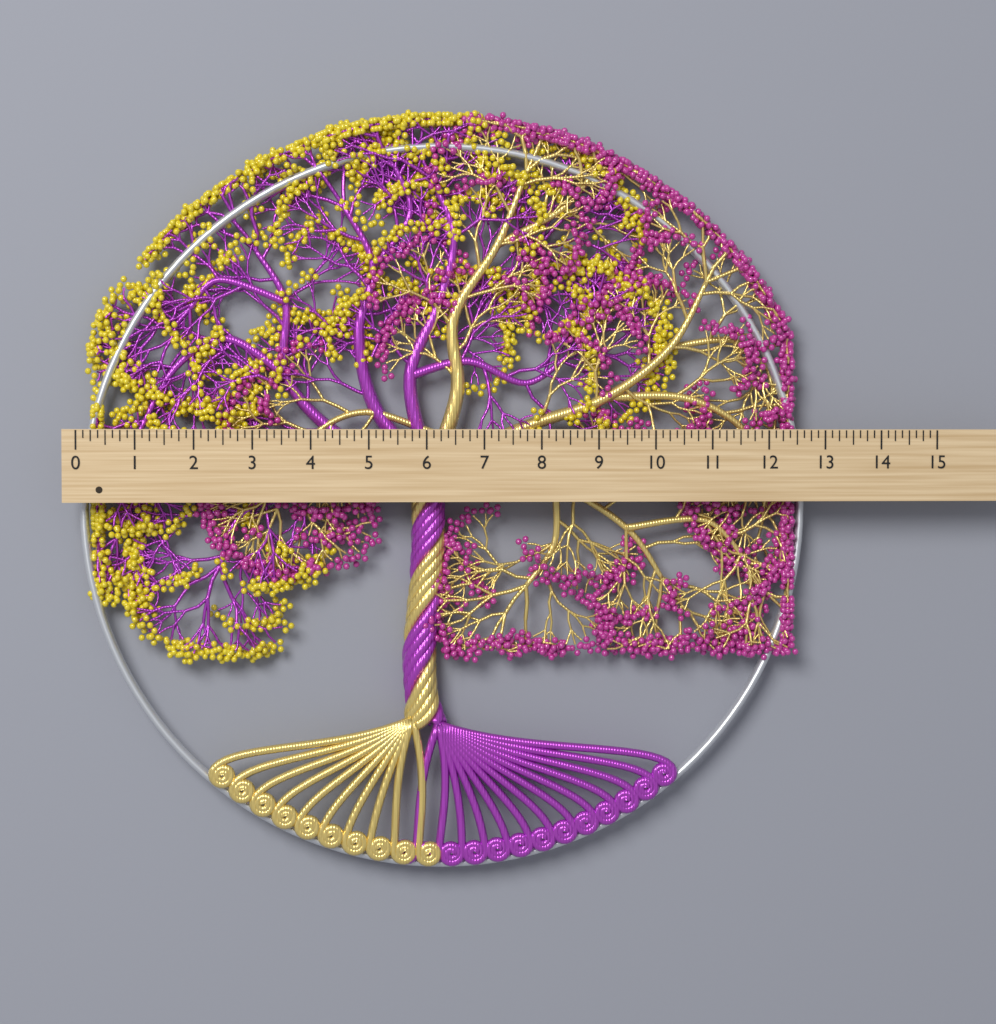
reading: 12.750 (no unit)
